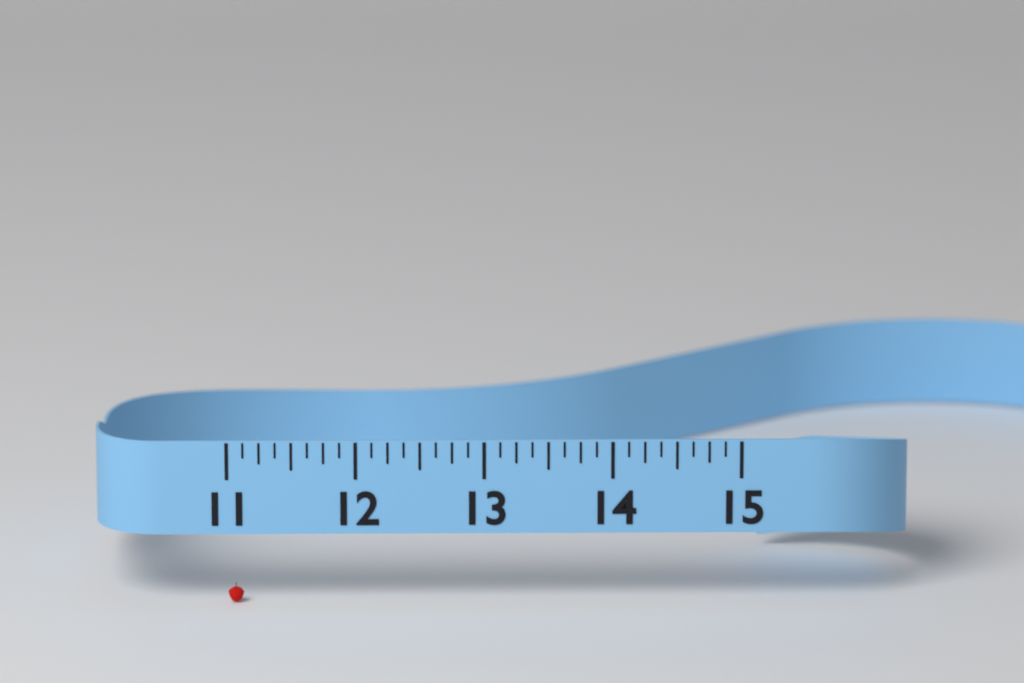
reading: 11.125 (no unit)
